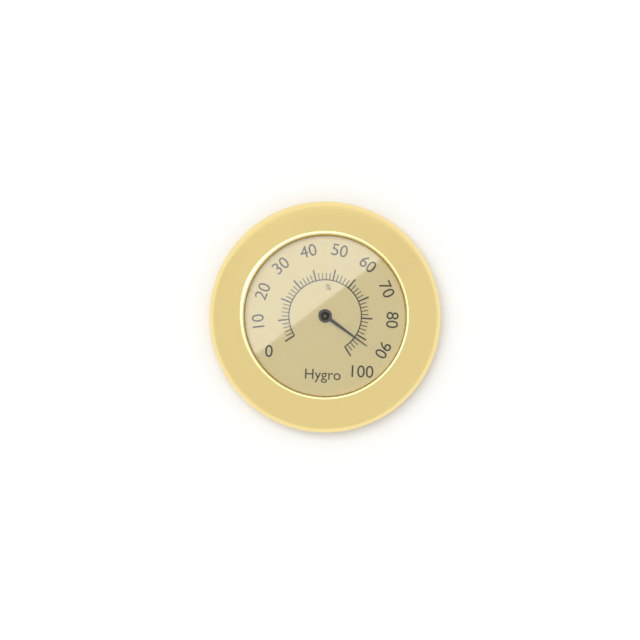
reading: 92 %
